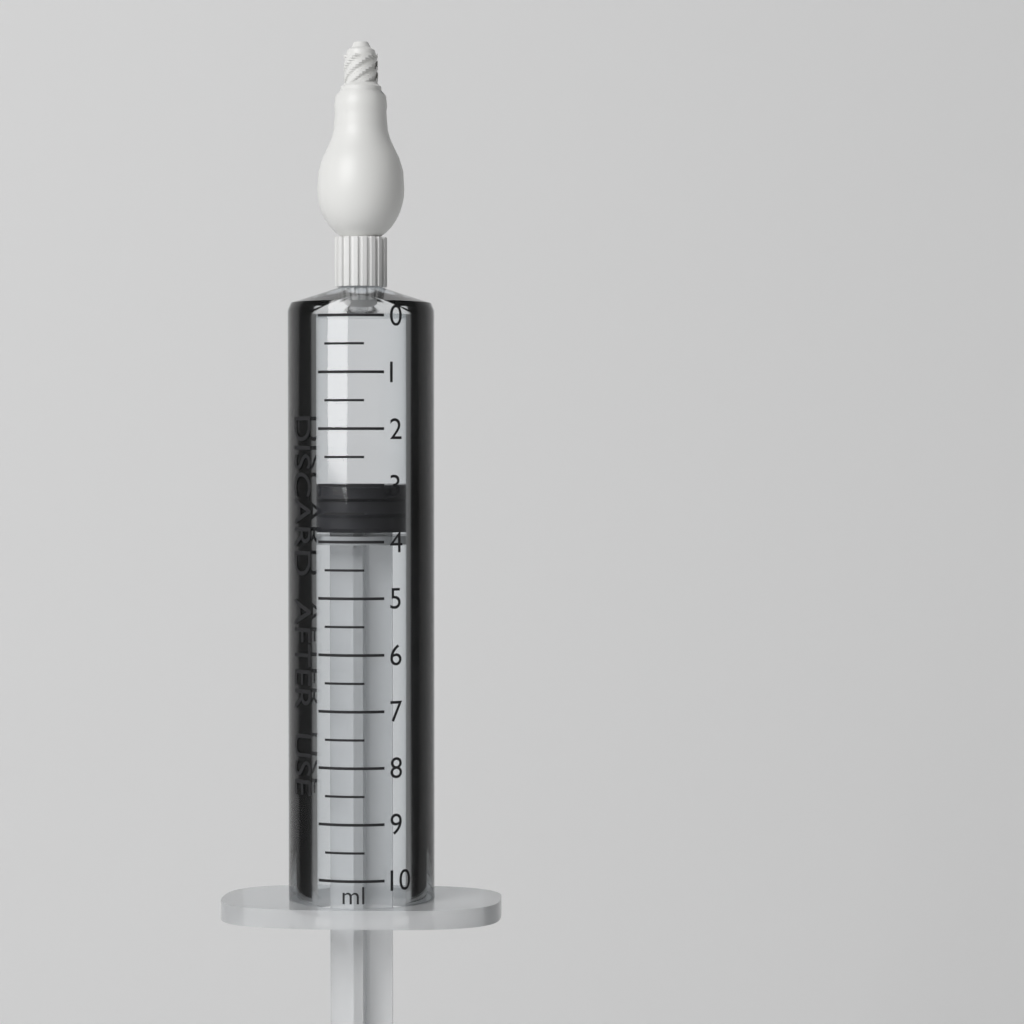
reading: 3.0 ml
